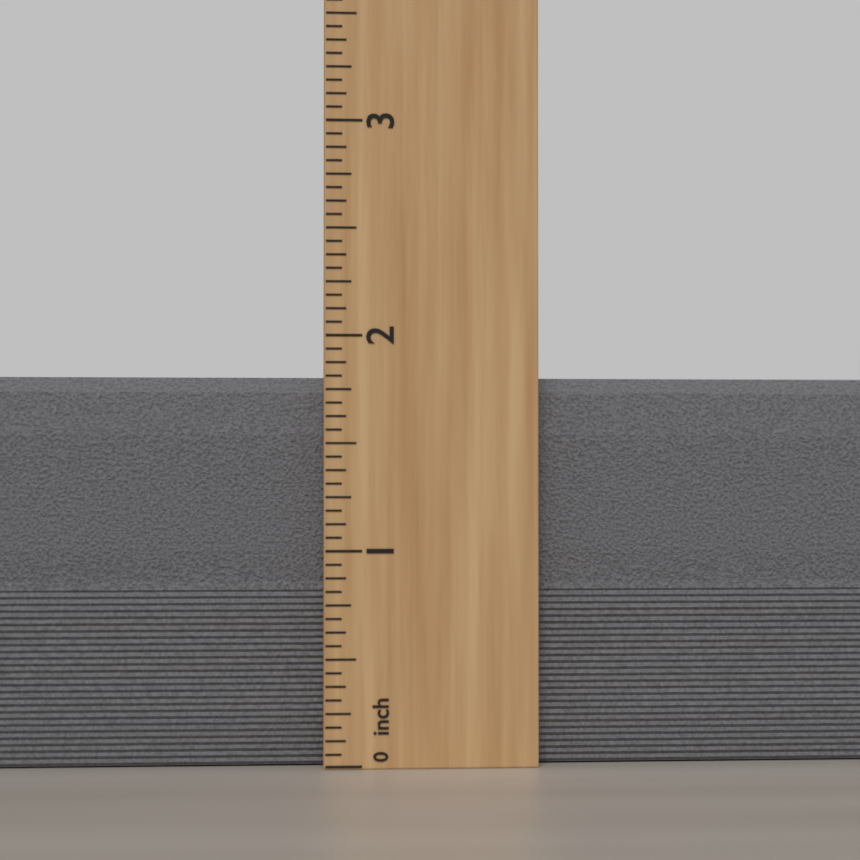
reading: 1.8125 inch
